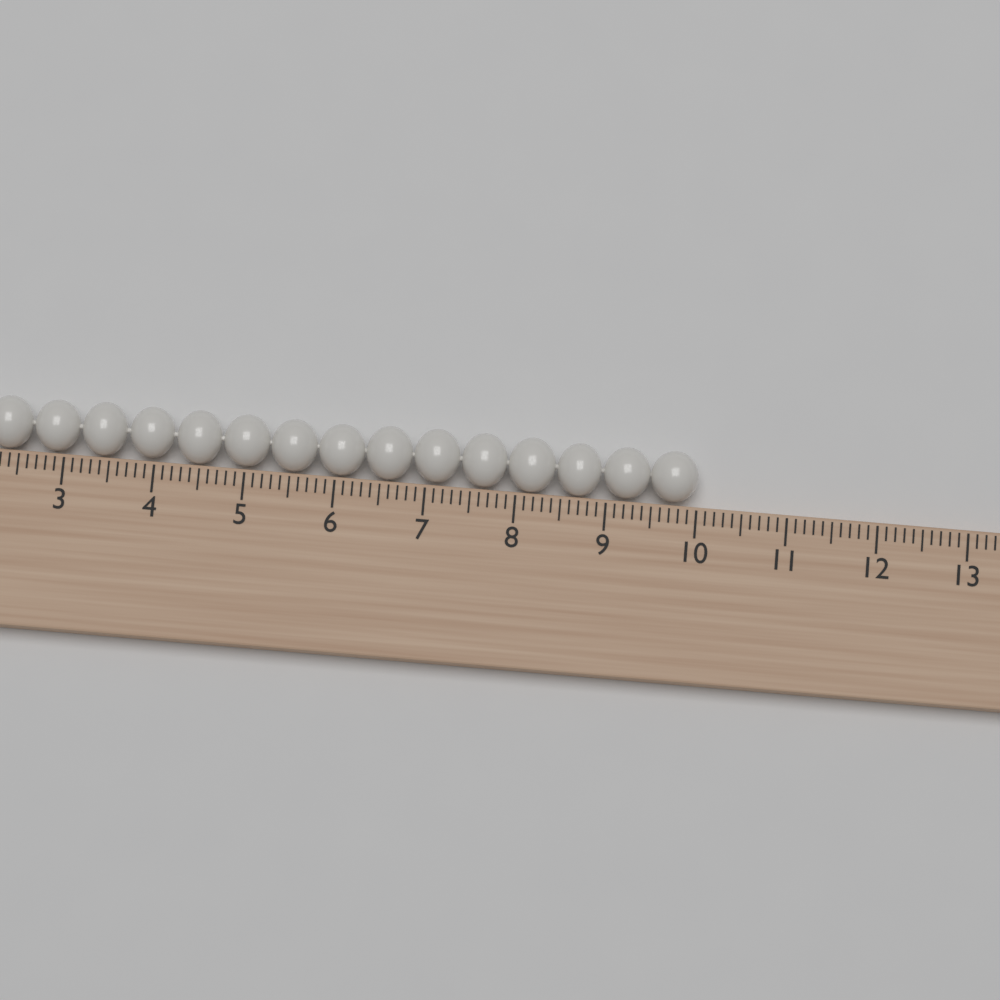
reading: 10.0 cm
